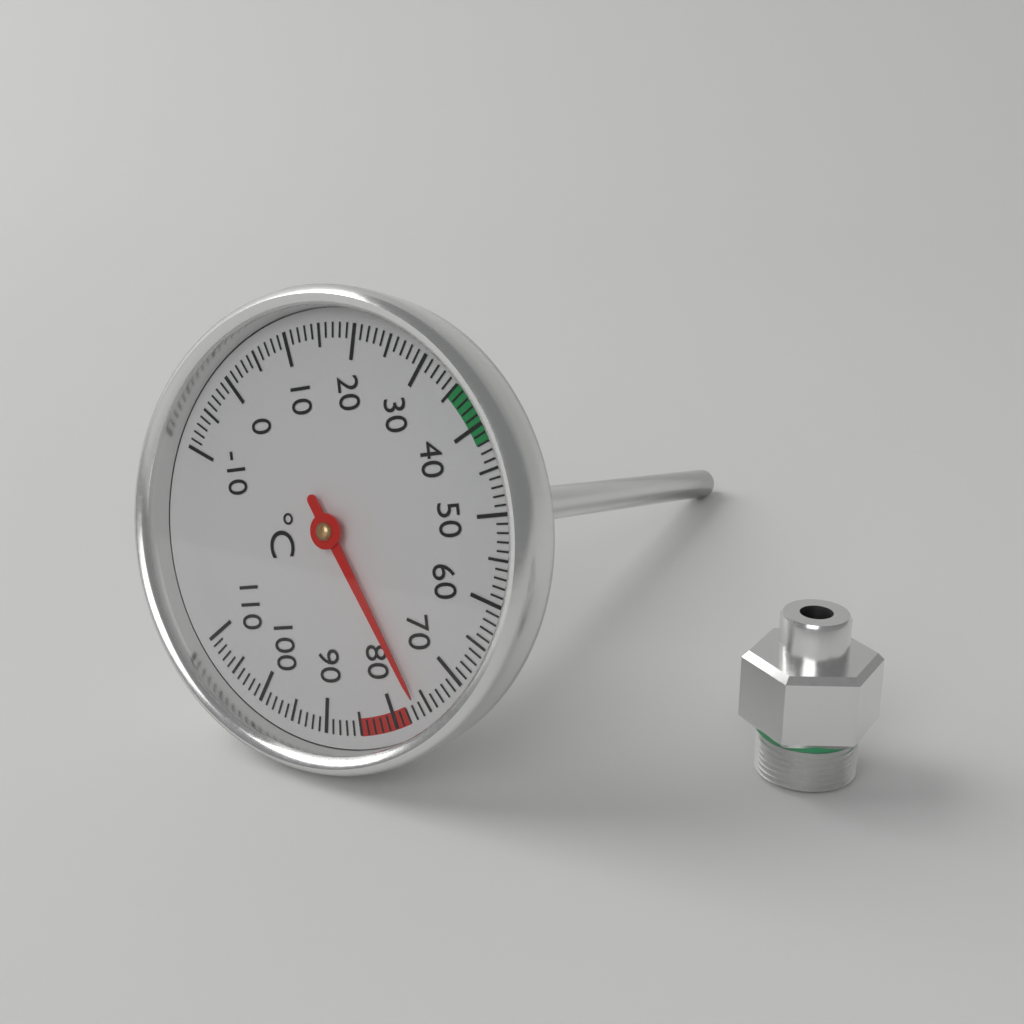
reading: 76 °C
